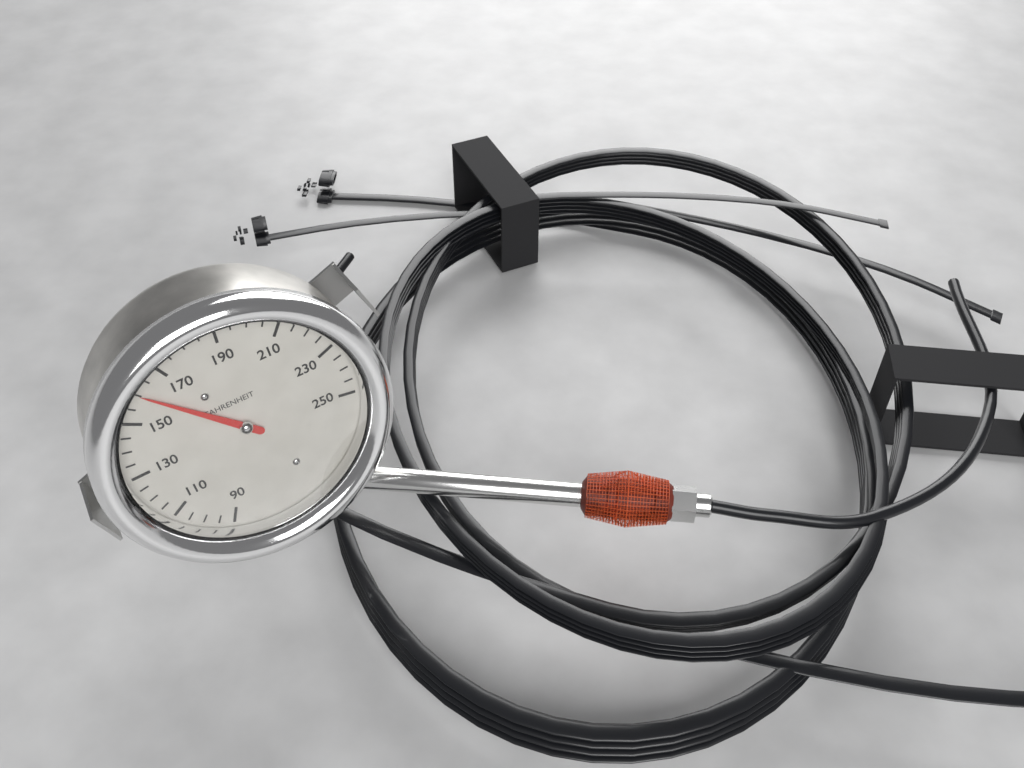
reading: 160 °F
